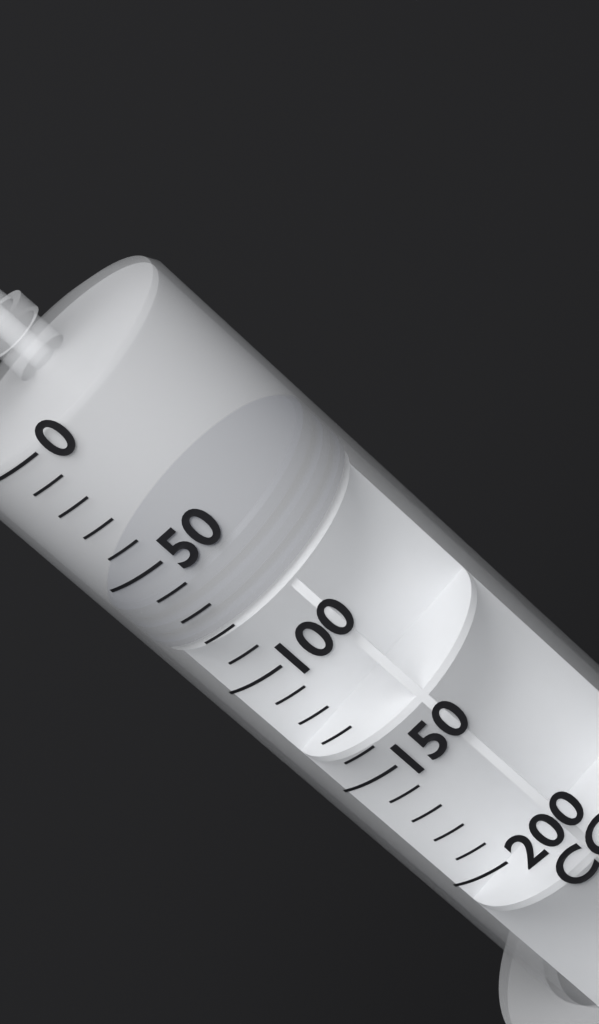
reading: 60 cc
